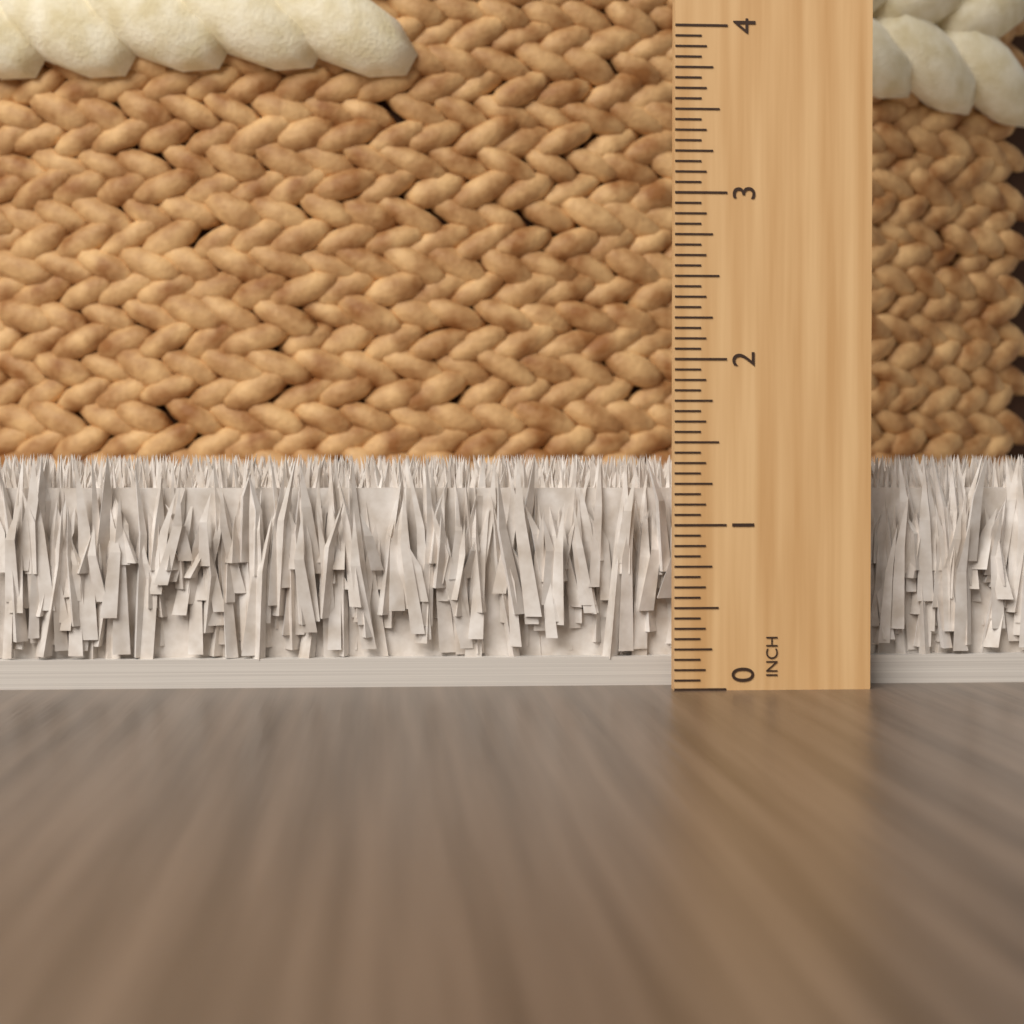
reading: 1.4375 in
